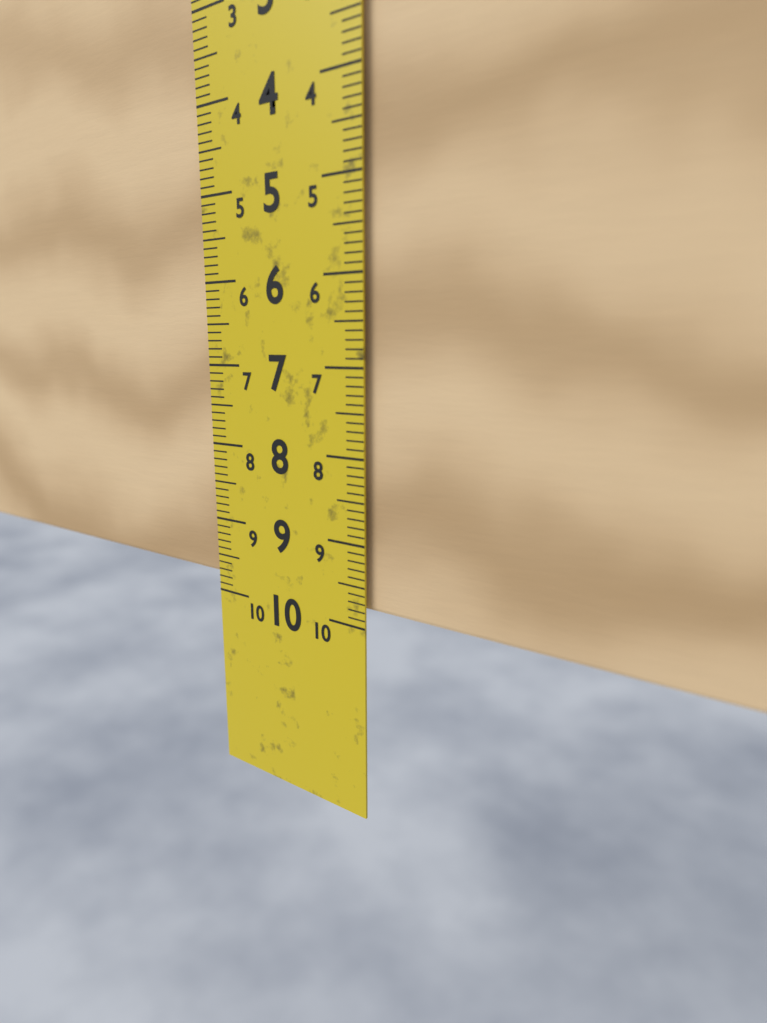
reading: 9.8 cm
